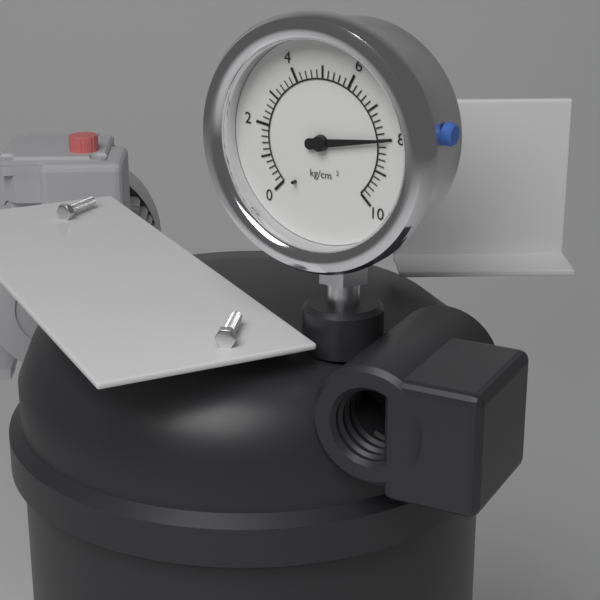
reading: 8.0 kg/cm²
